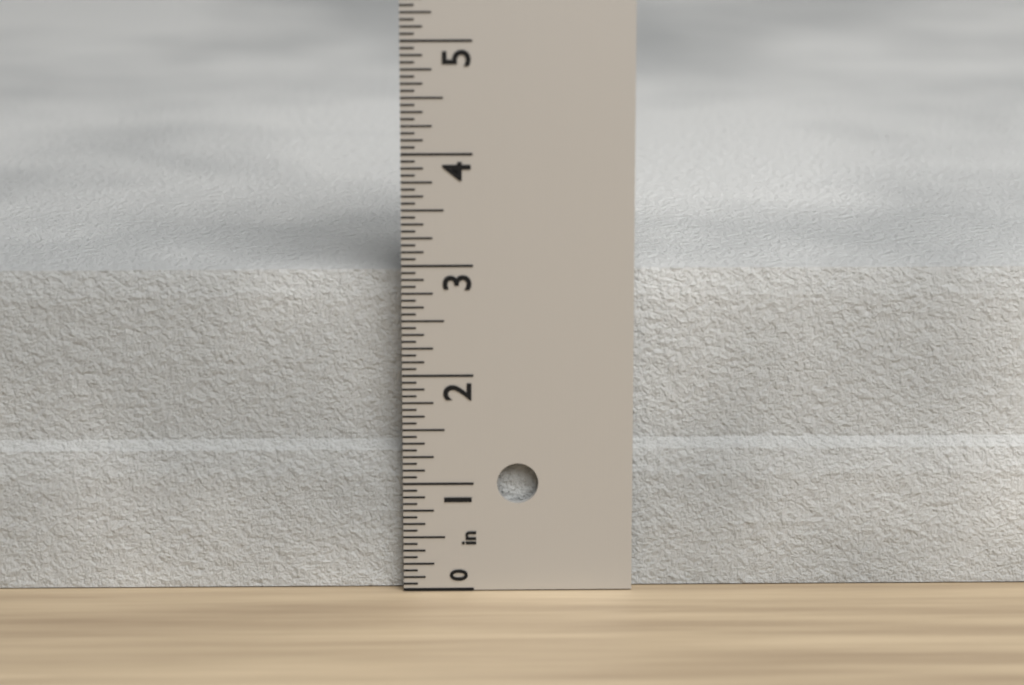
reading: 2.8750 in
